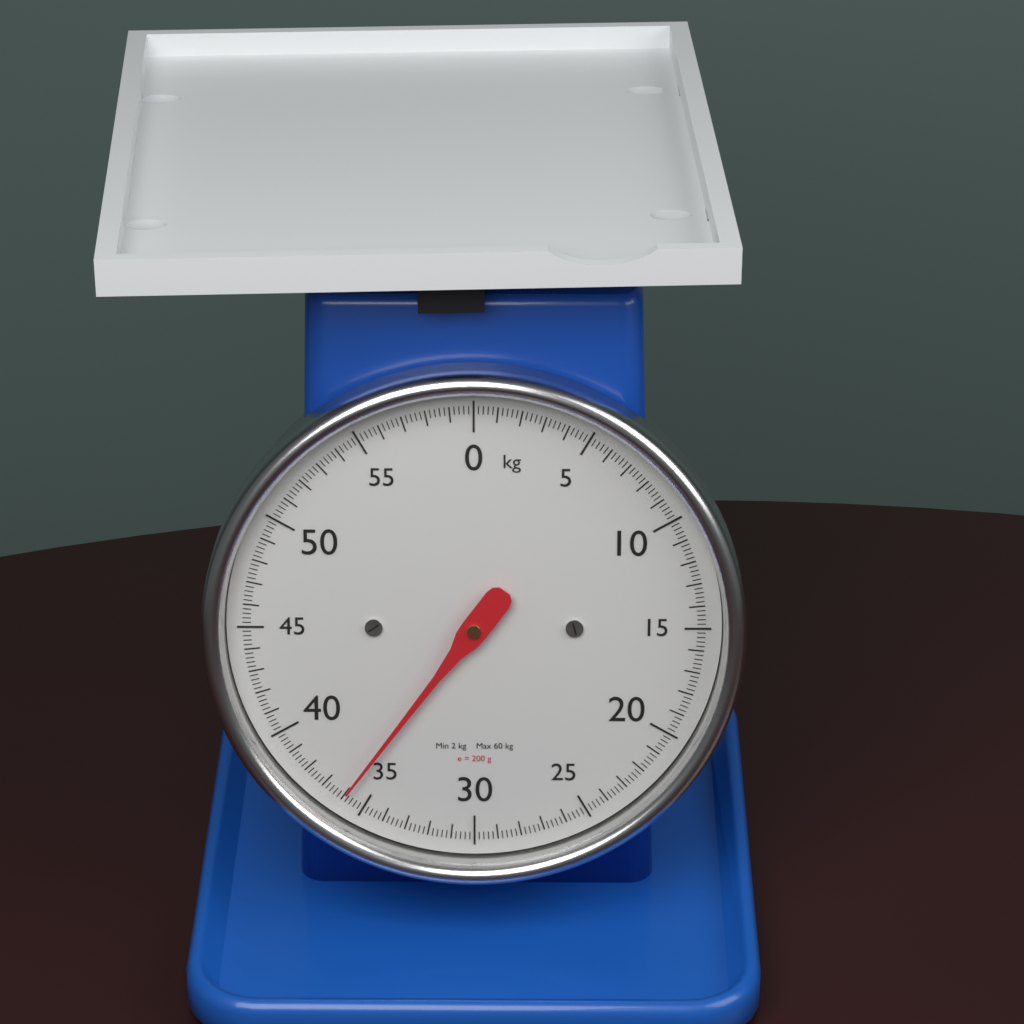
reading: 36.0 kg
